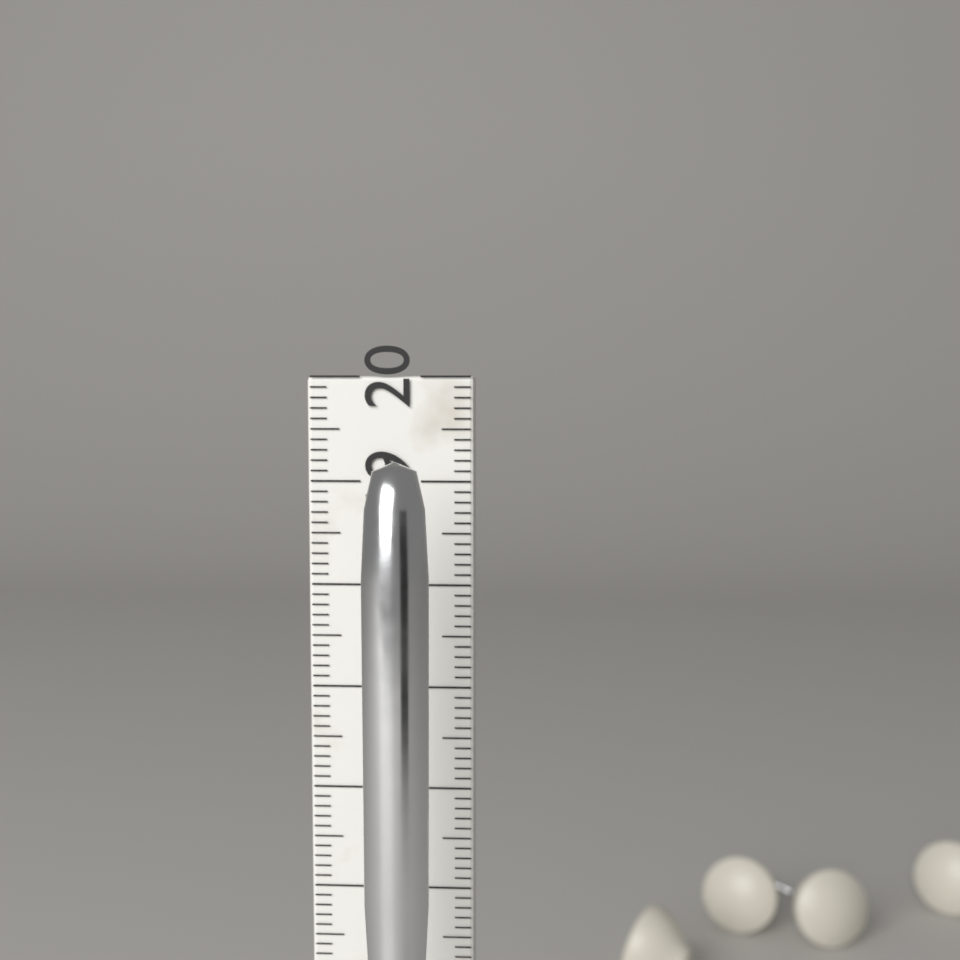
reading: 19.3 cm
